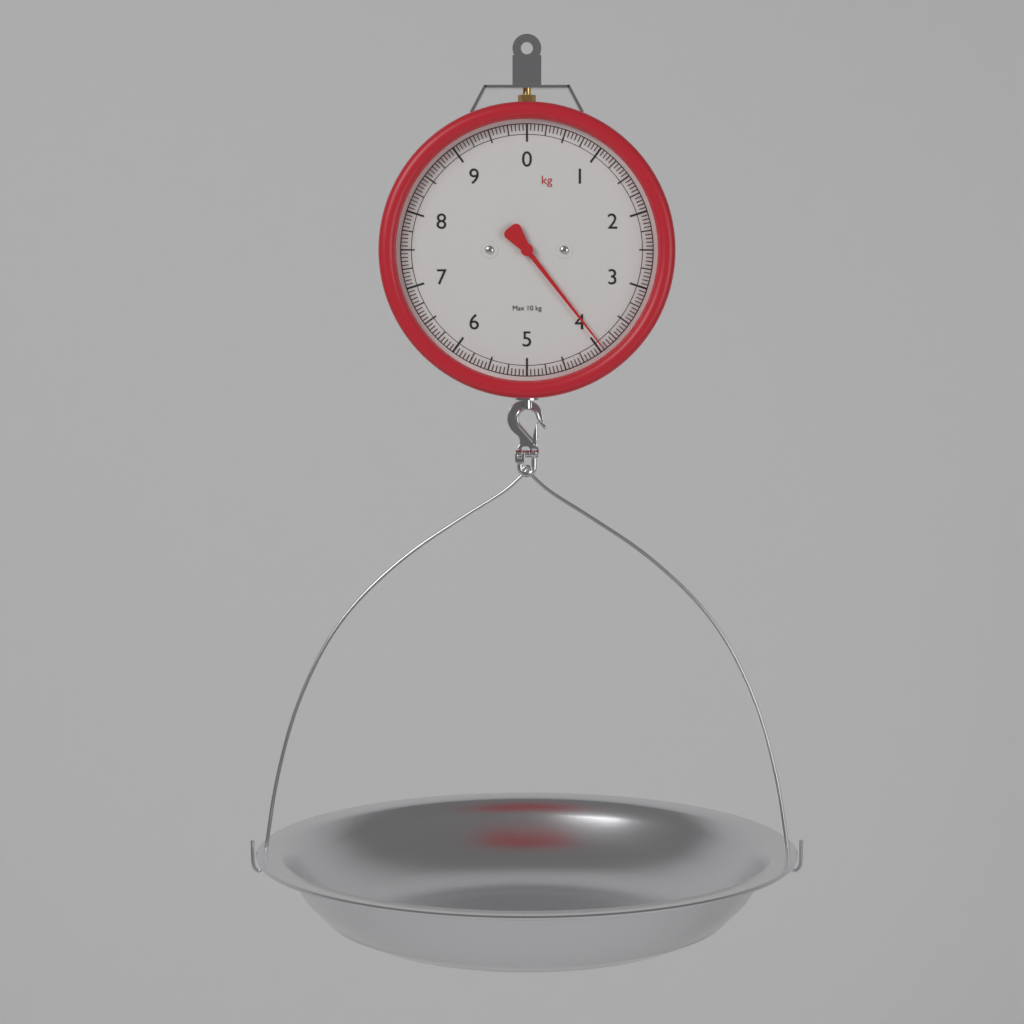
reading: 3.95 kg
